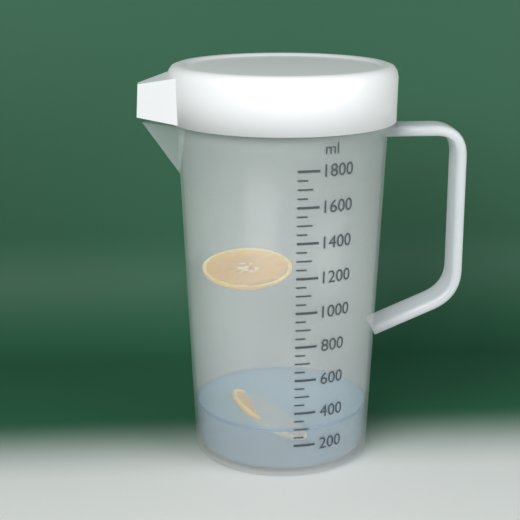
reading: 300 ml
